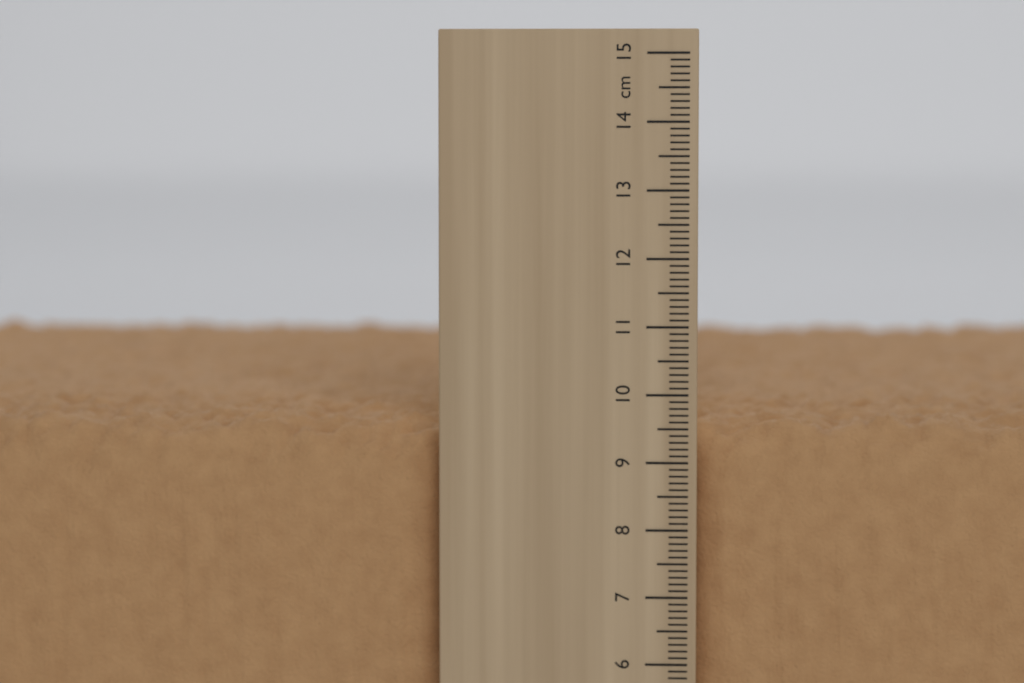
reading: 9.7 cm
